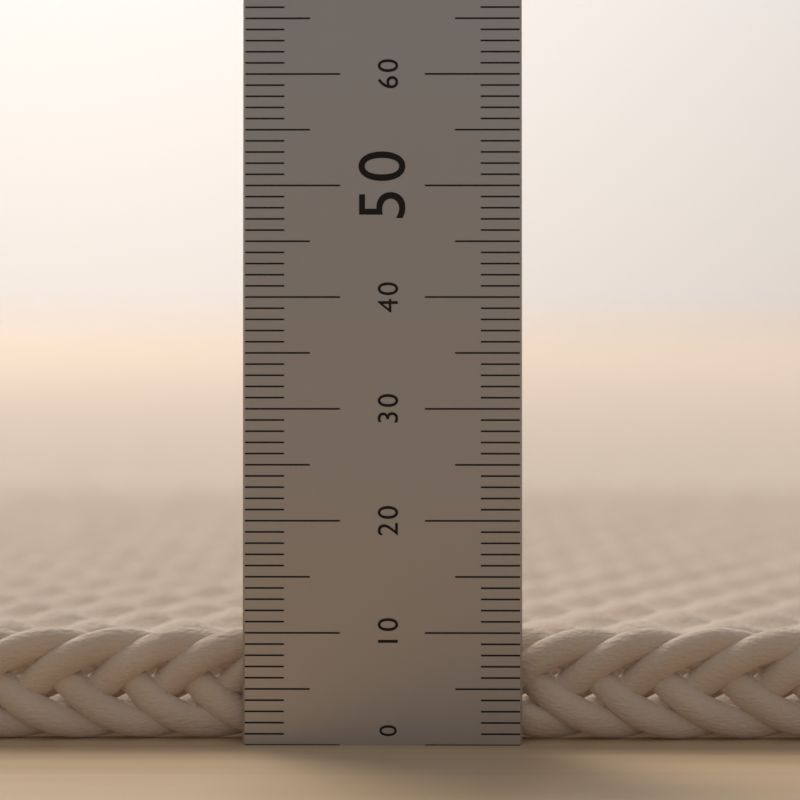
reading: 10 (no unit)
